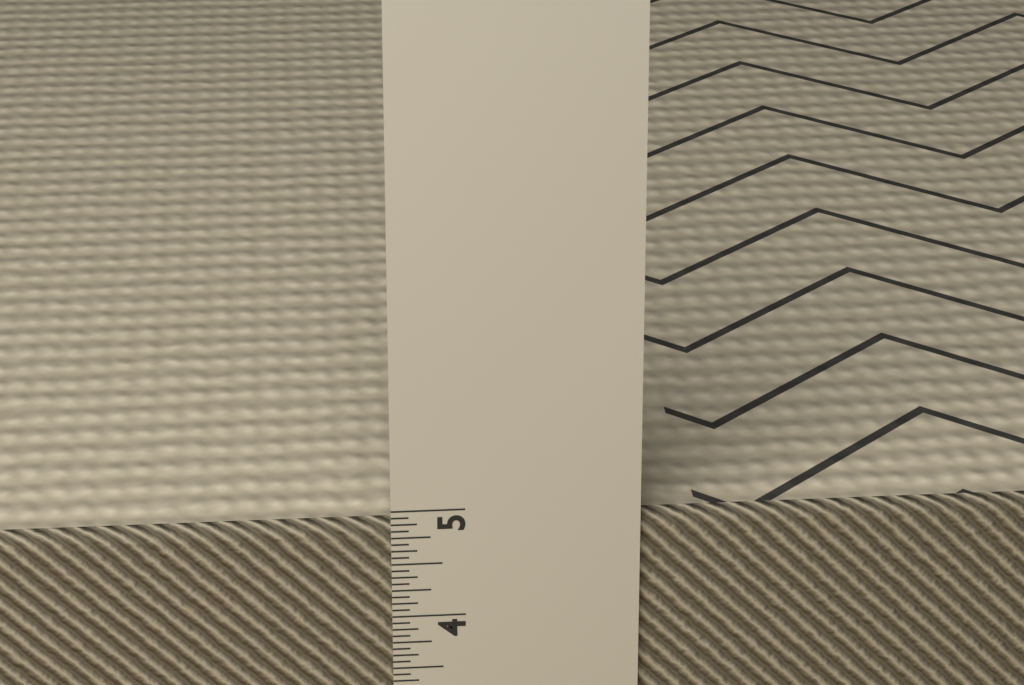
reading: 4.8750 in
